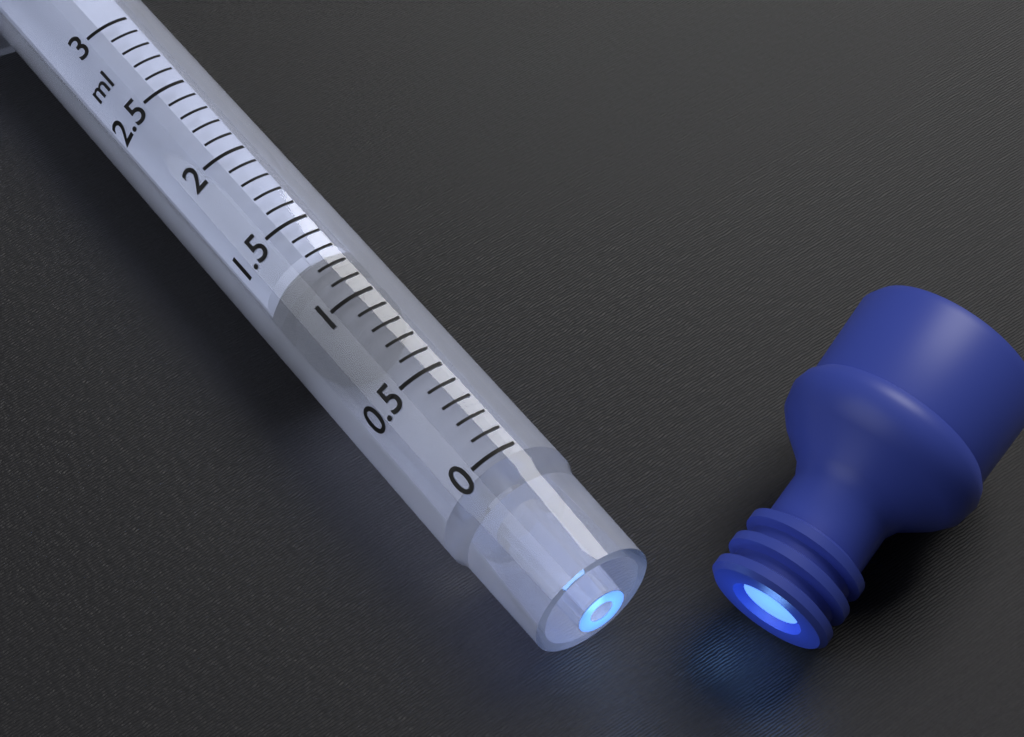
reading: 1.0 ml
